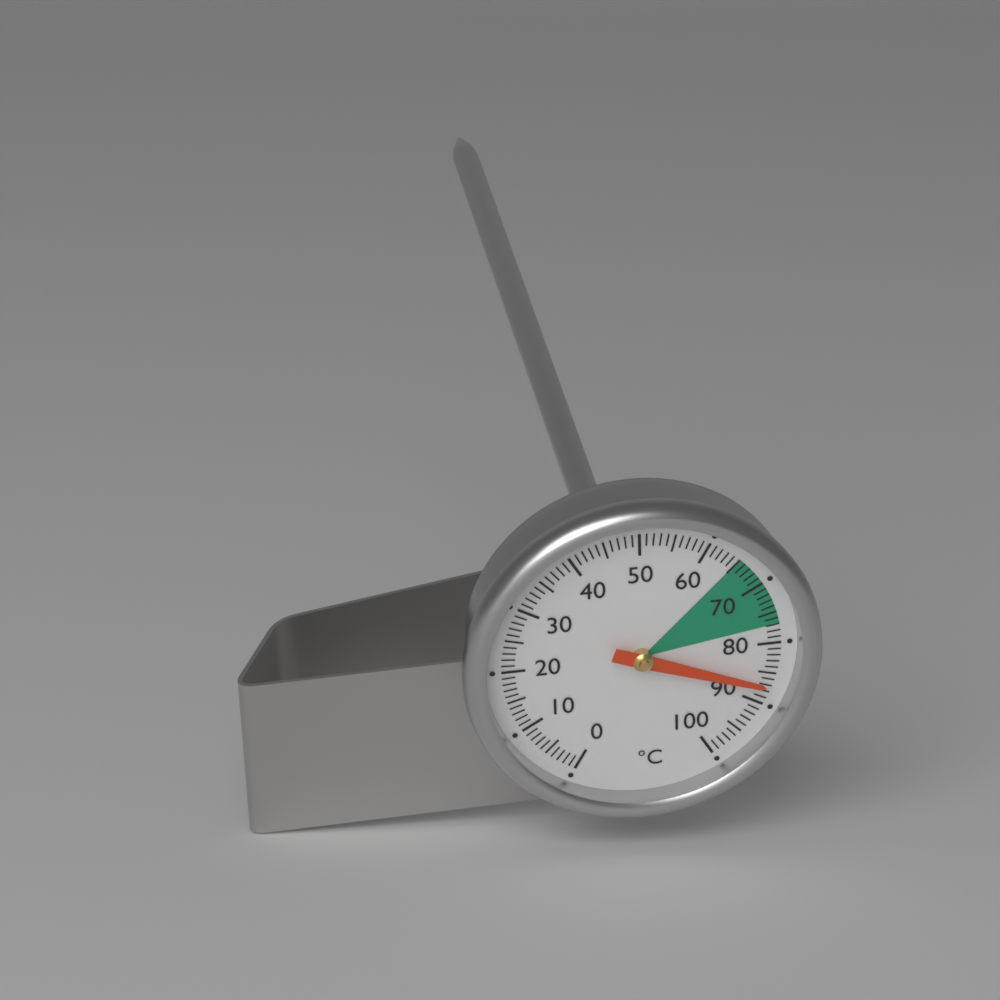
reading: 87 °C
